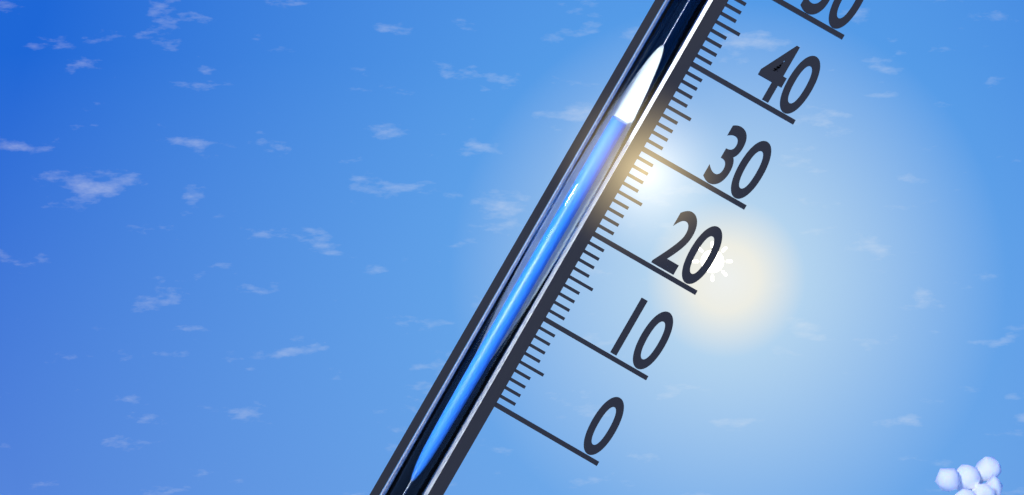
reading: 31 (no unit)
